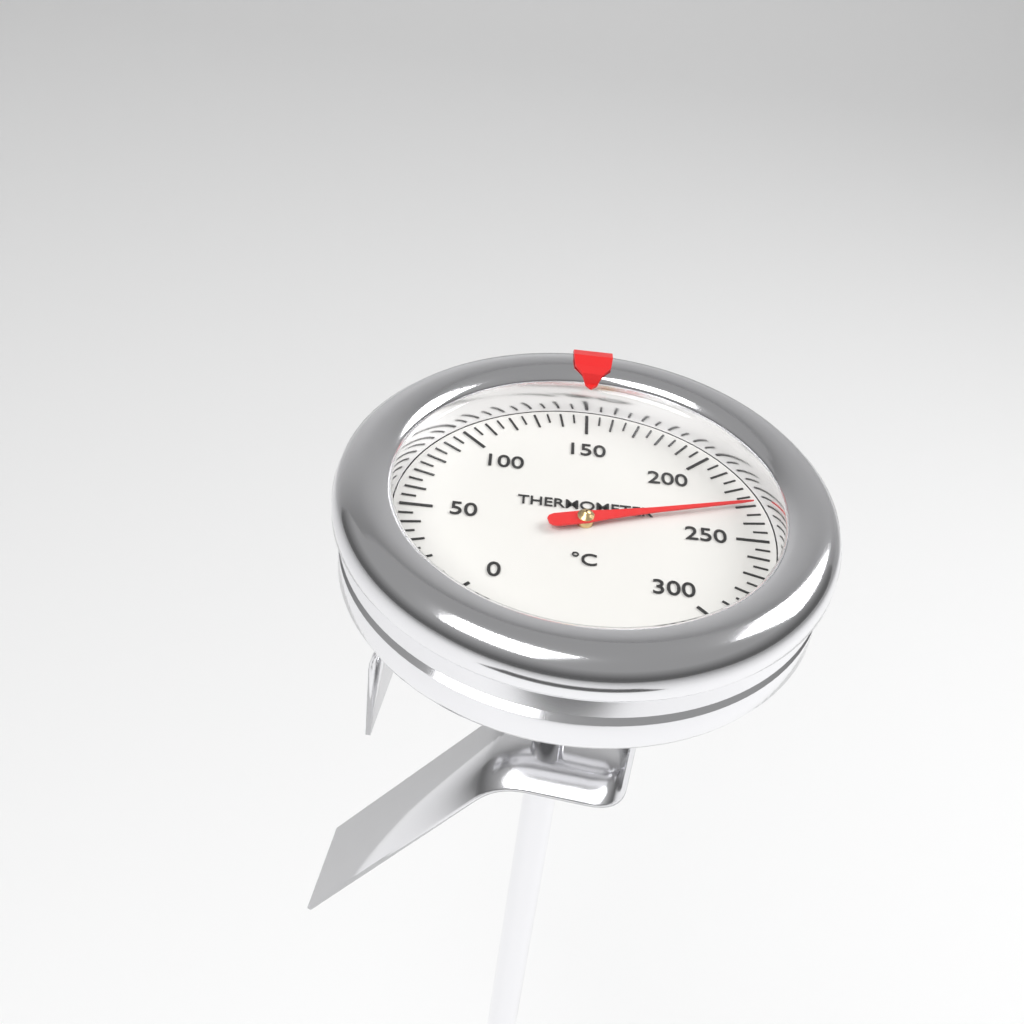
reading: 230 °C
